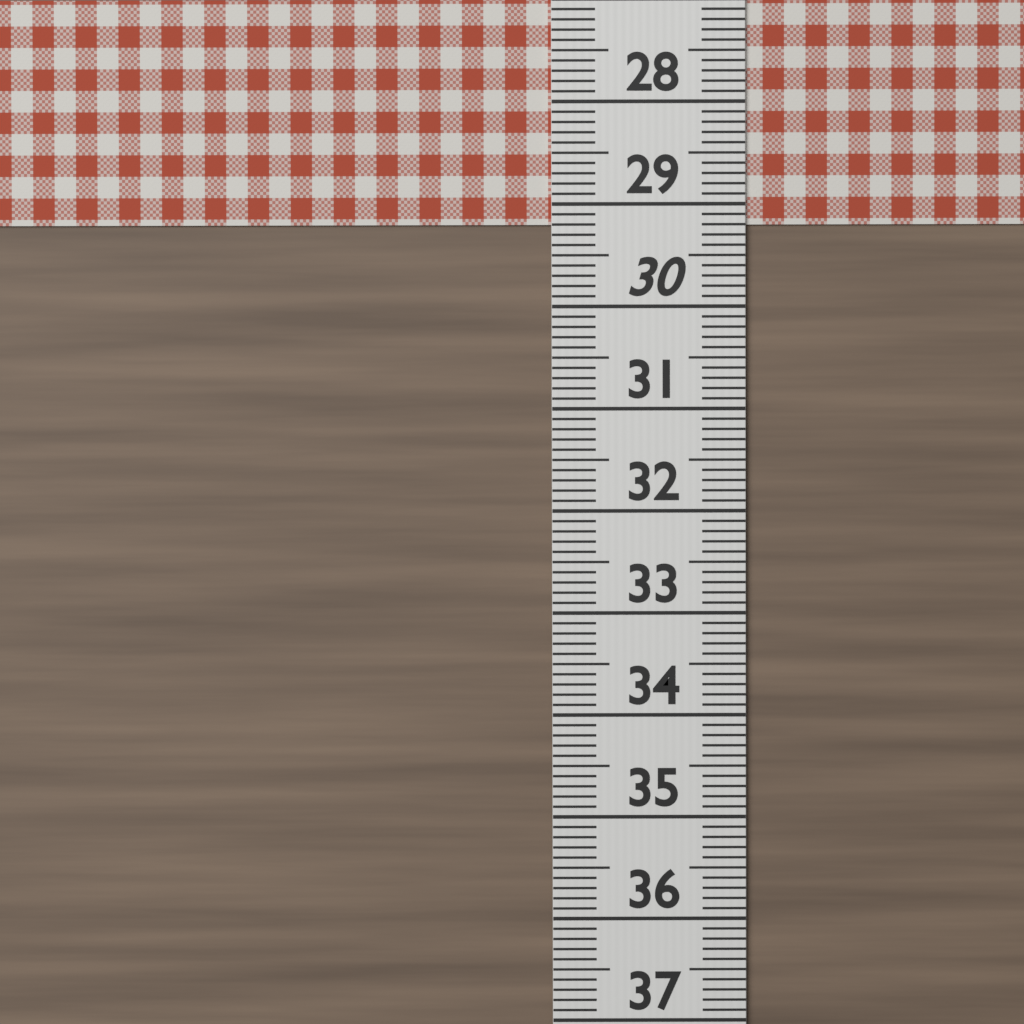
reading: 29.2 (no unit)
